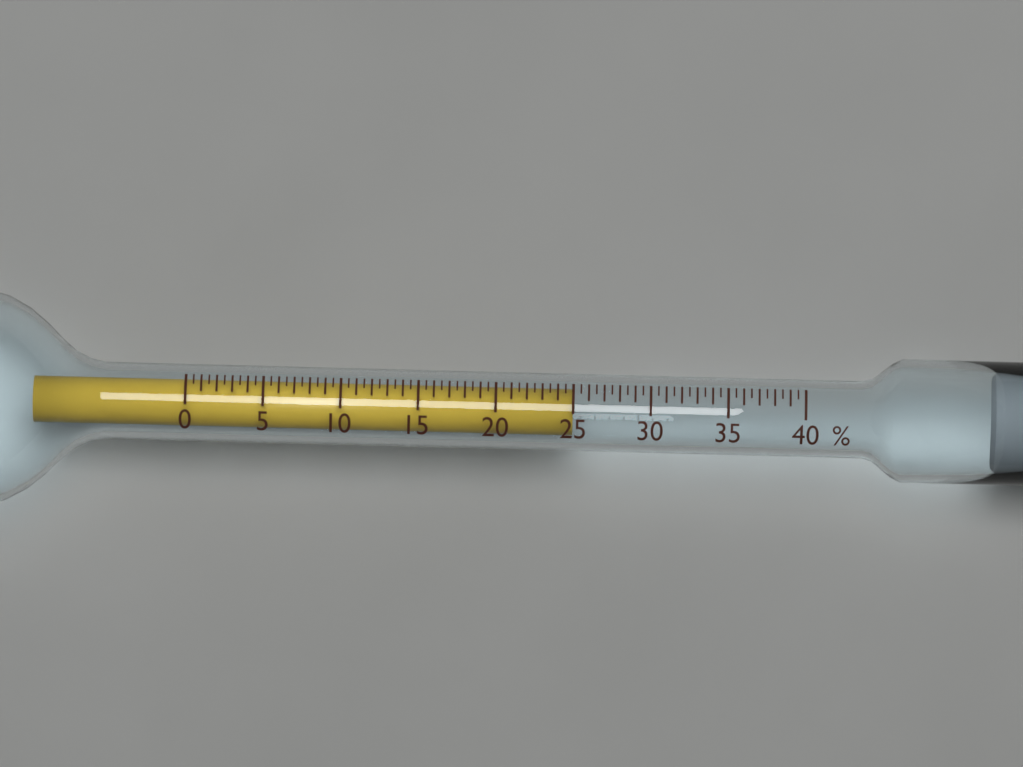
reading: 25.0 %
